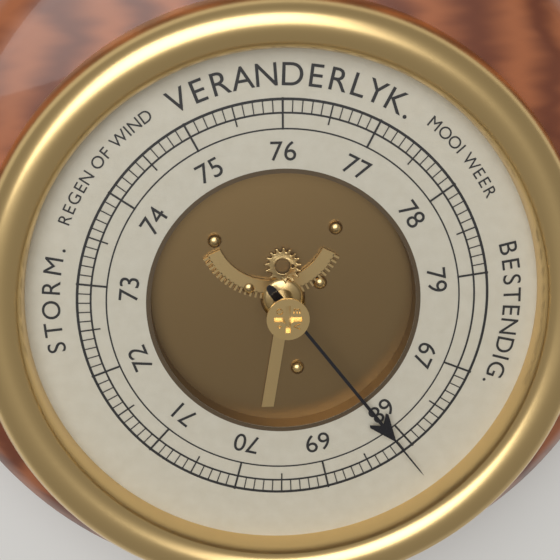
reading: 68.1 (no unit)
